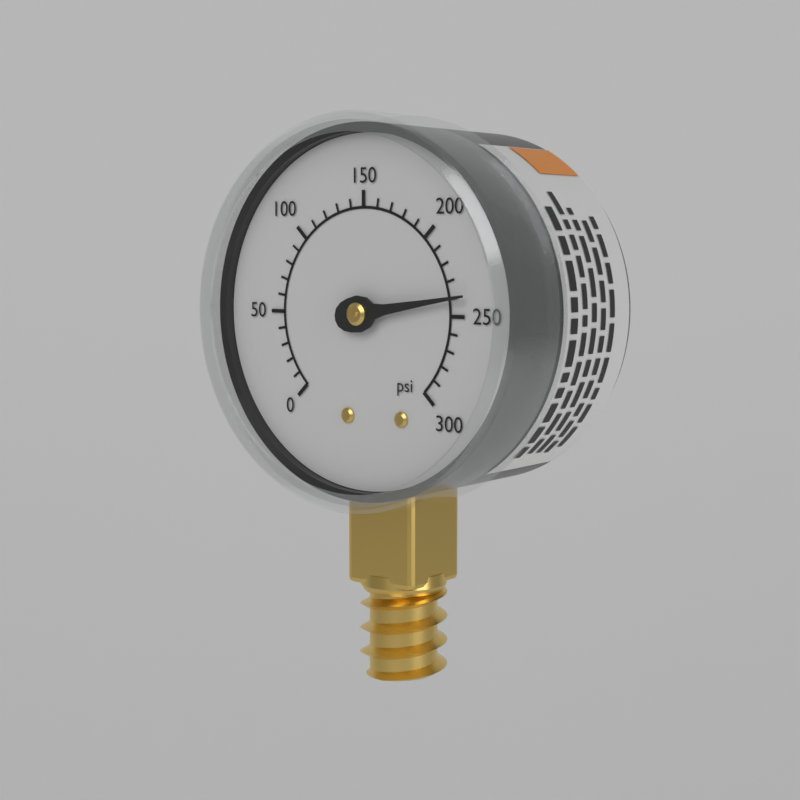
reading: 240 psi
